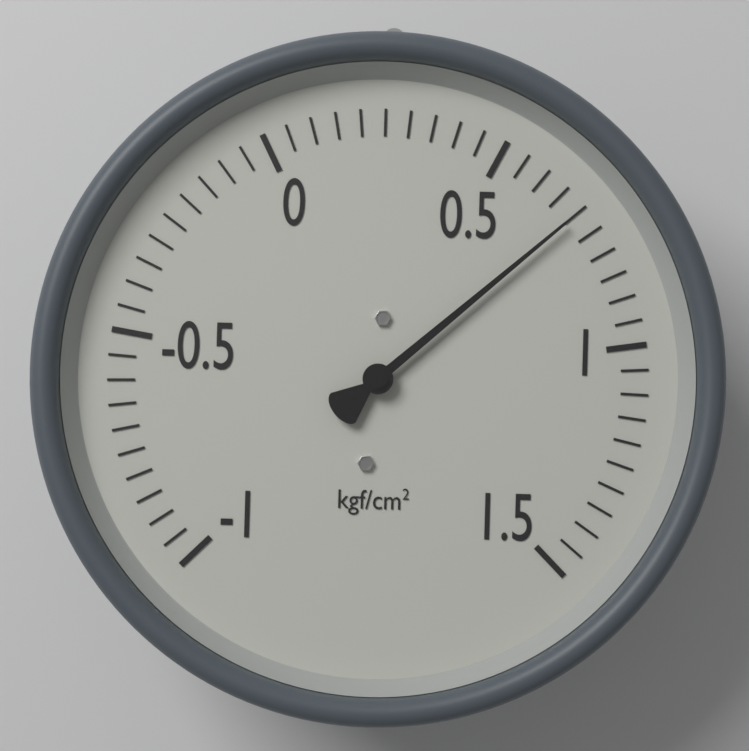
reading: 0.70 kgf/cm²
